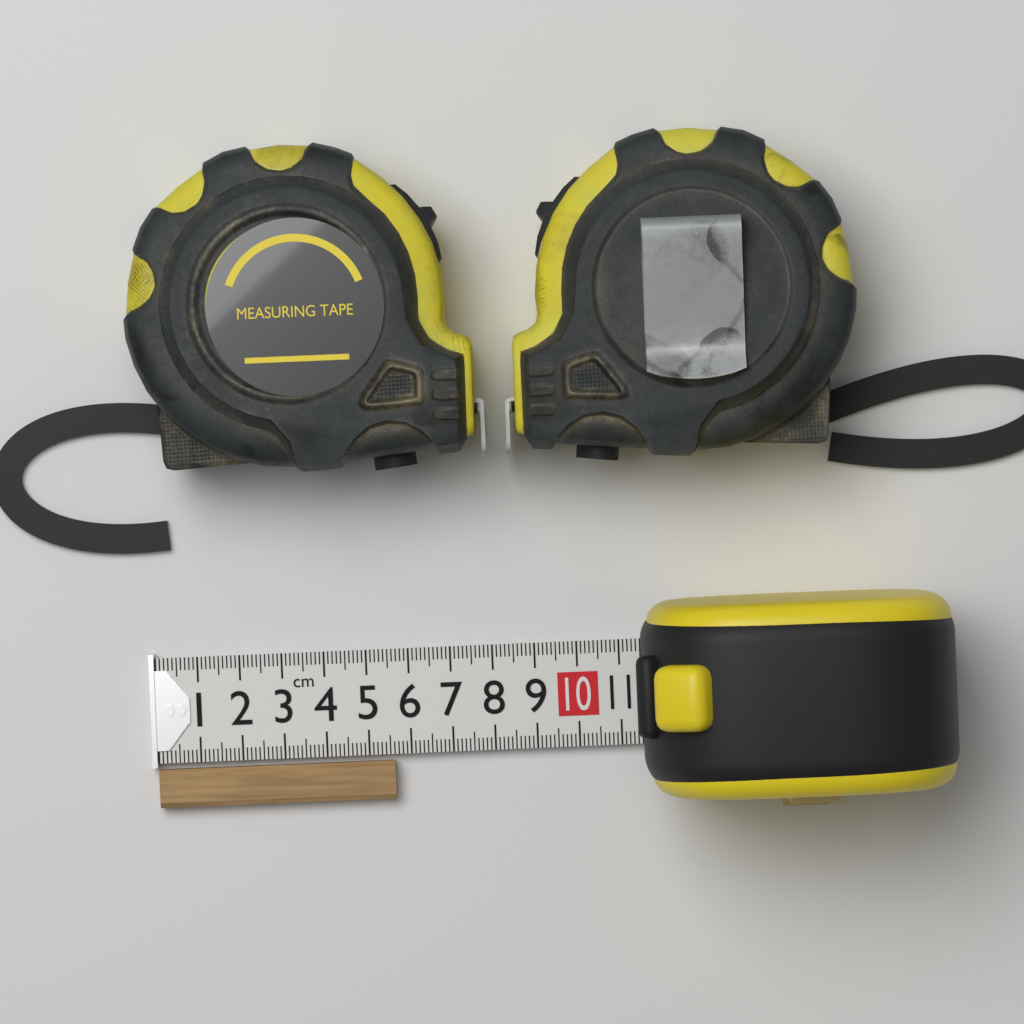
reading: 5.6 cm
